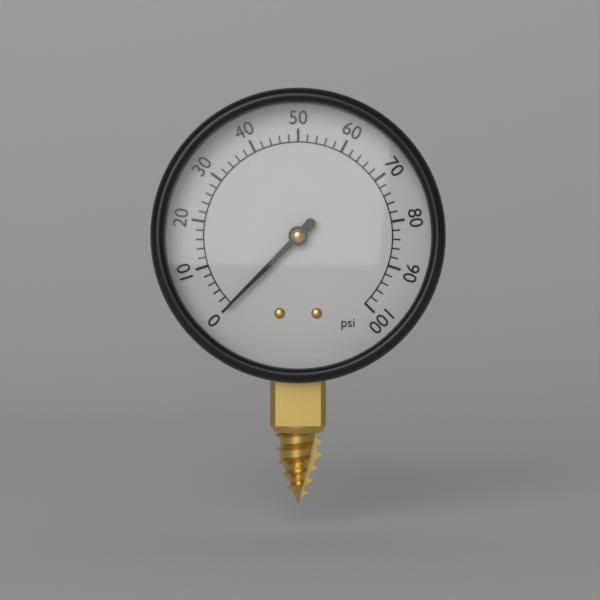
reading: 0 psi
